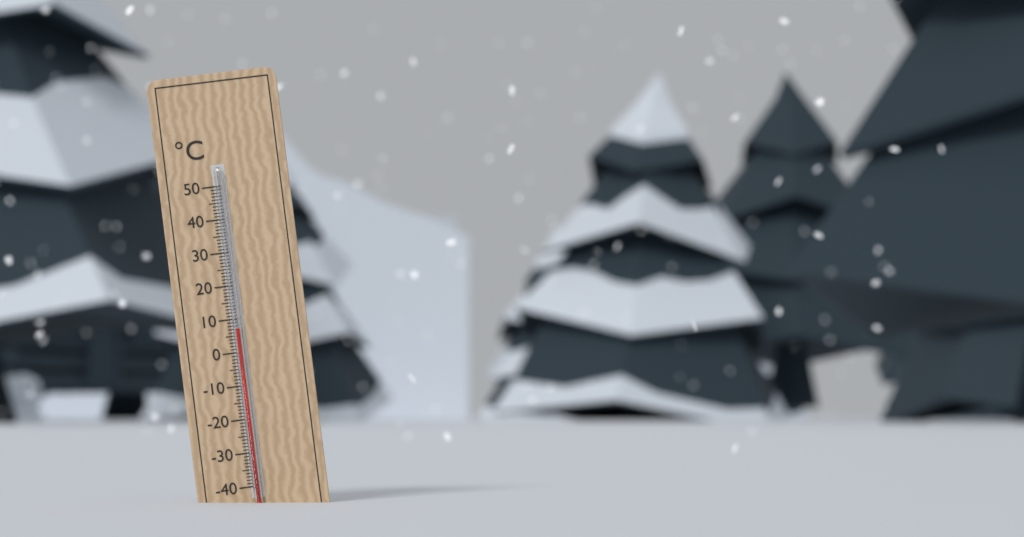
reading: 7 °C
